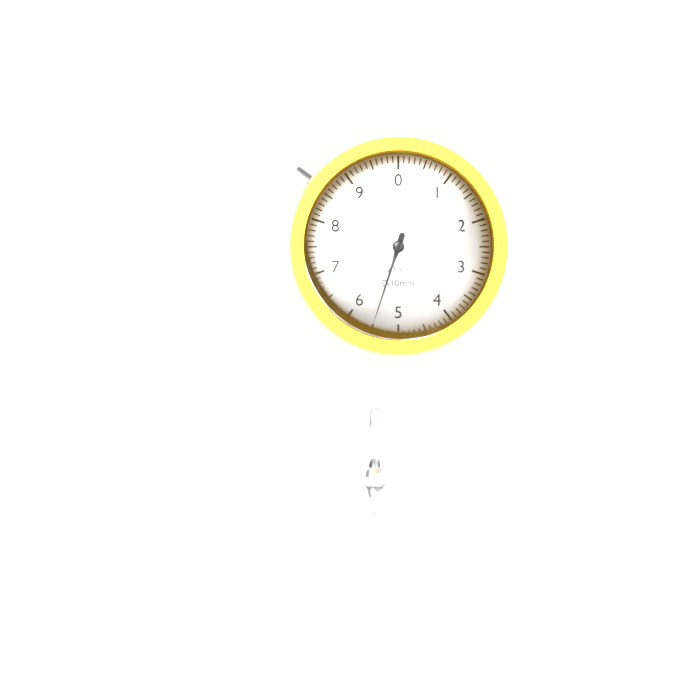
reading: 5.5 mm
